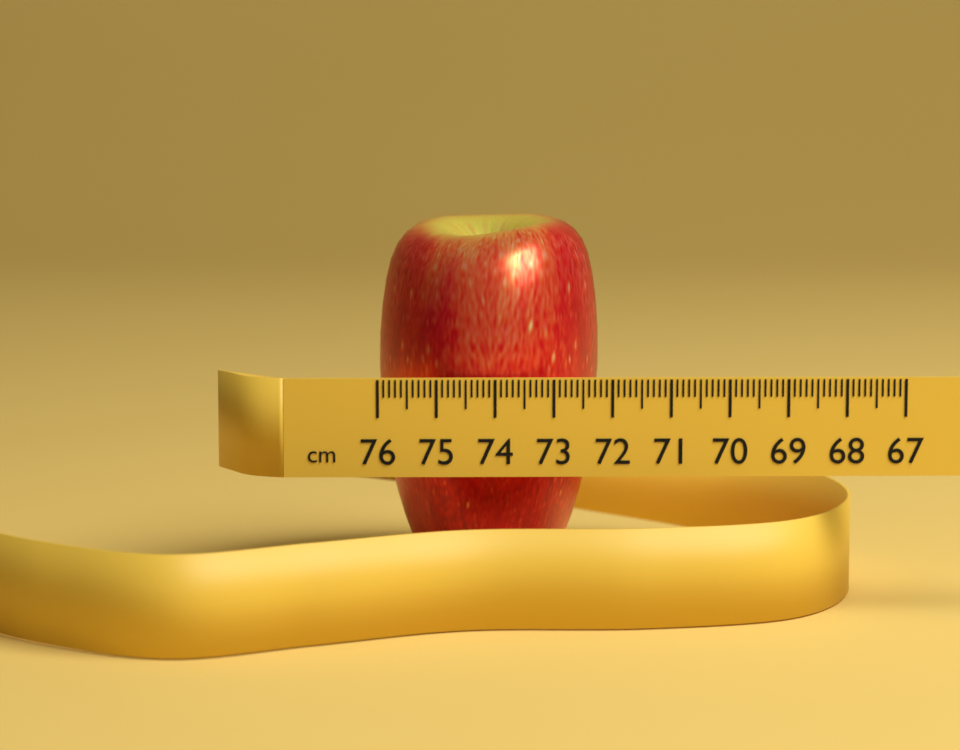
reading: 72.1 cm
